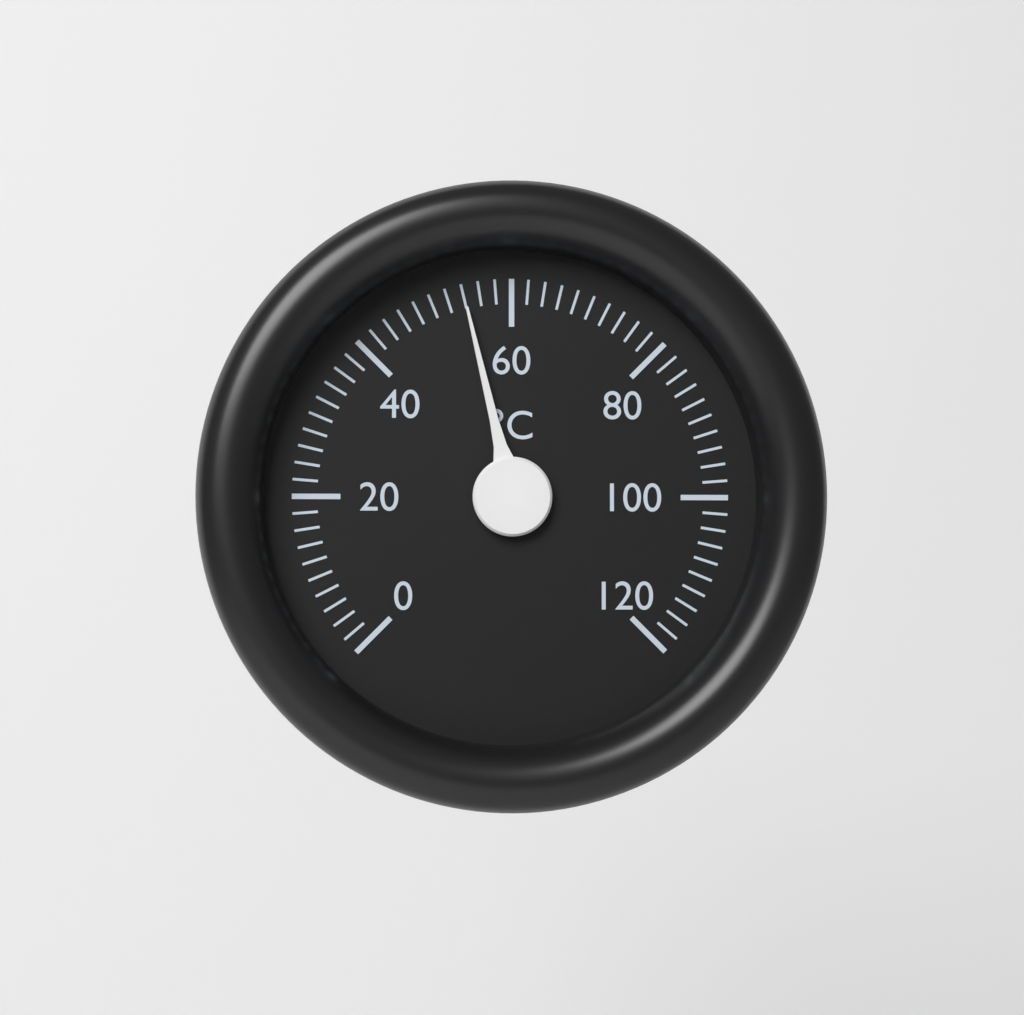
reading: 54 °C
